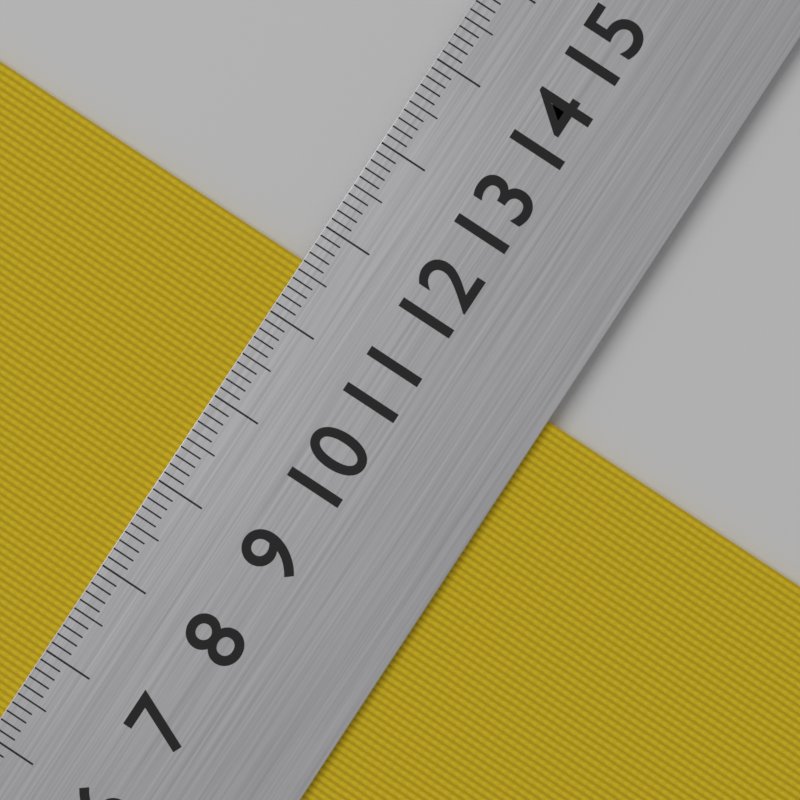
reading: 11.6 cm
